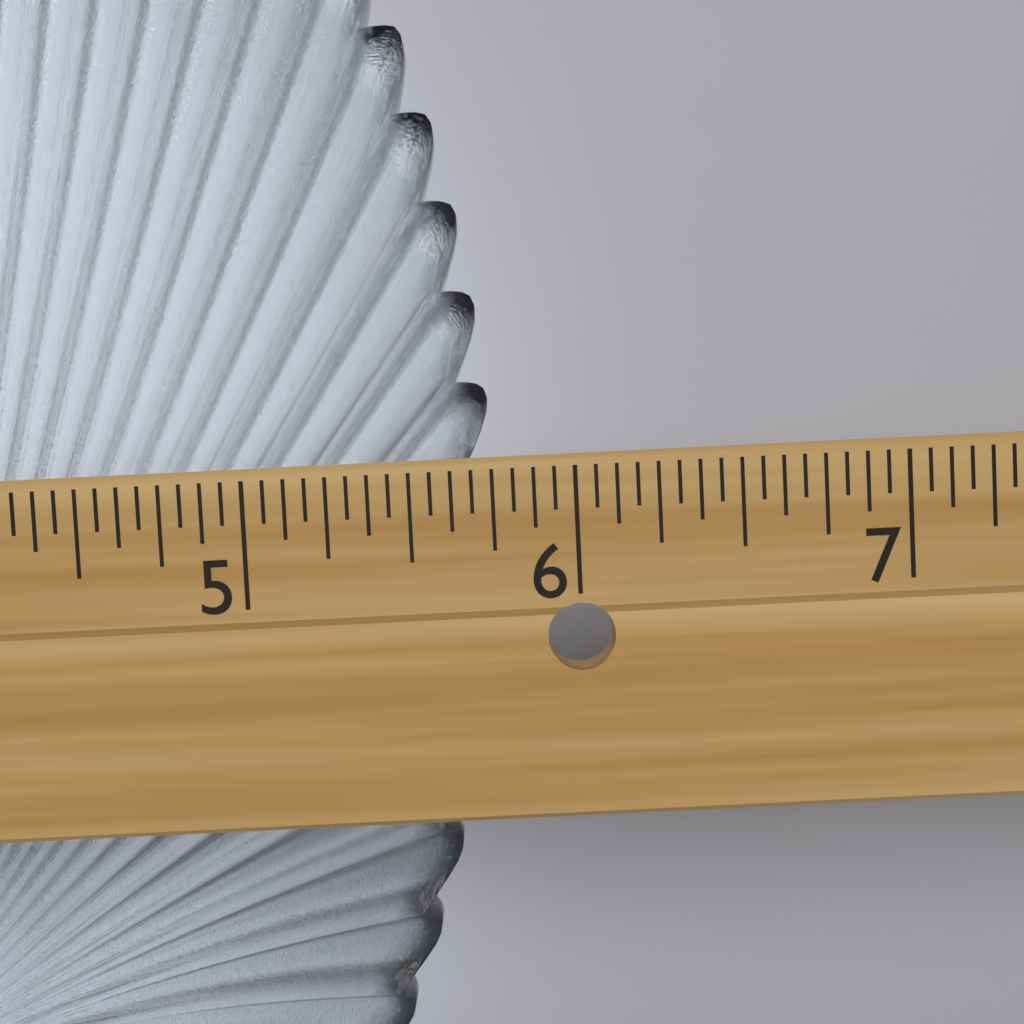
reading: 5.7500 in
